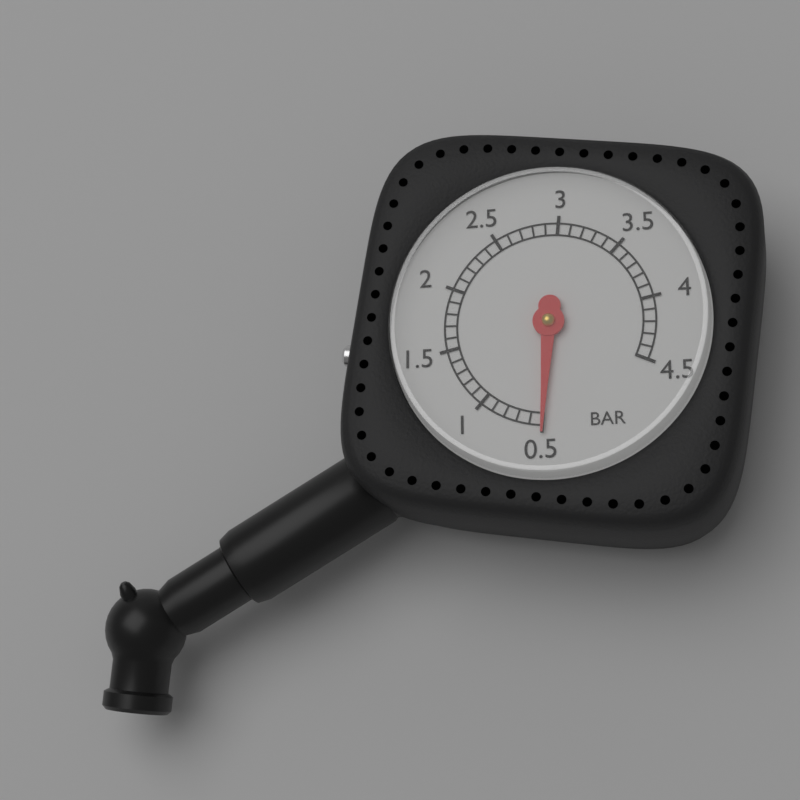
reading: 0.5 bar
